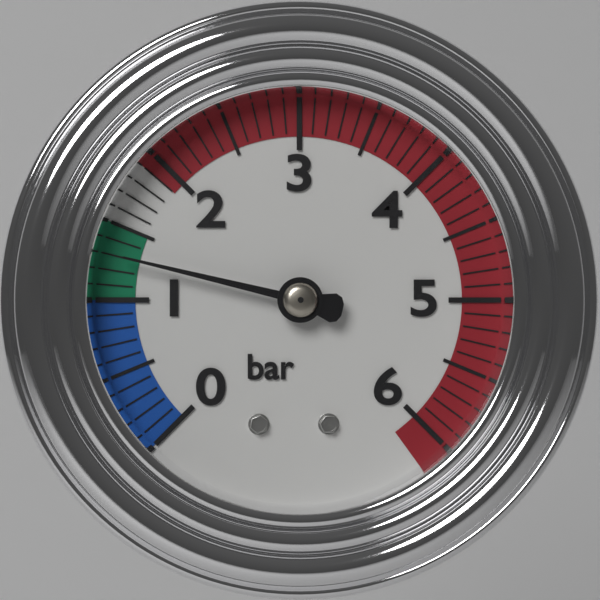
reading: 1.3 bar
